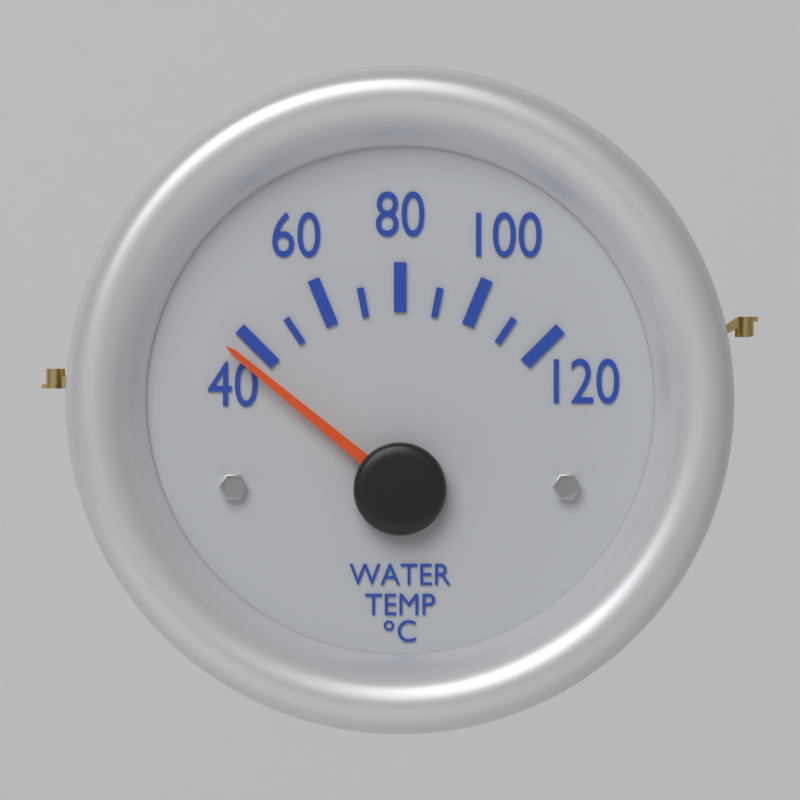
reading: 35 °C
